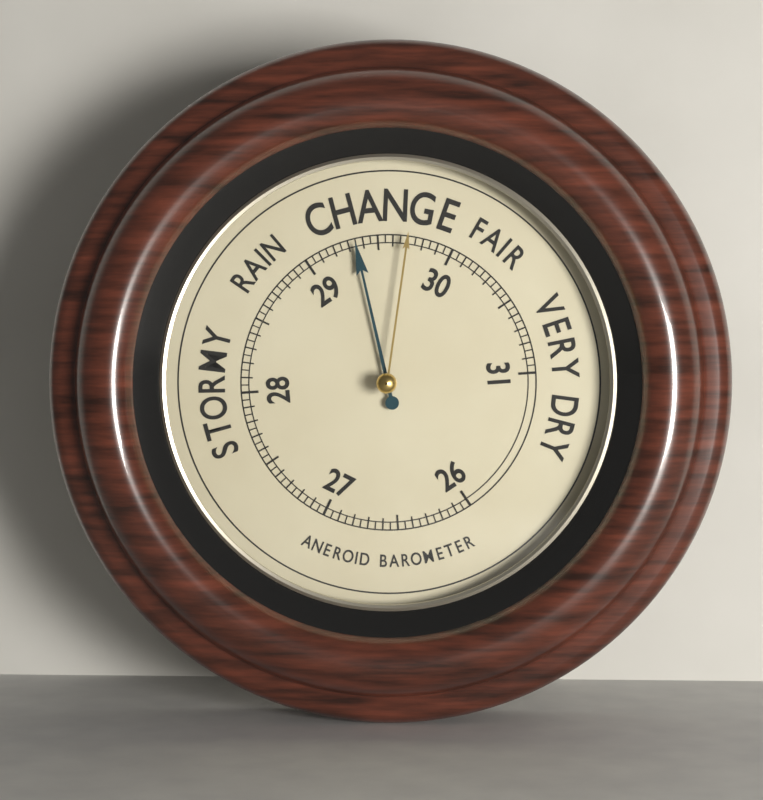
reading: 29.35 (no unit)
